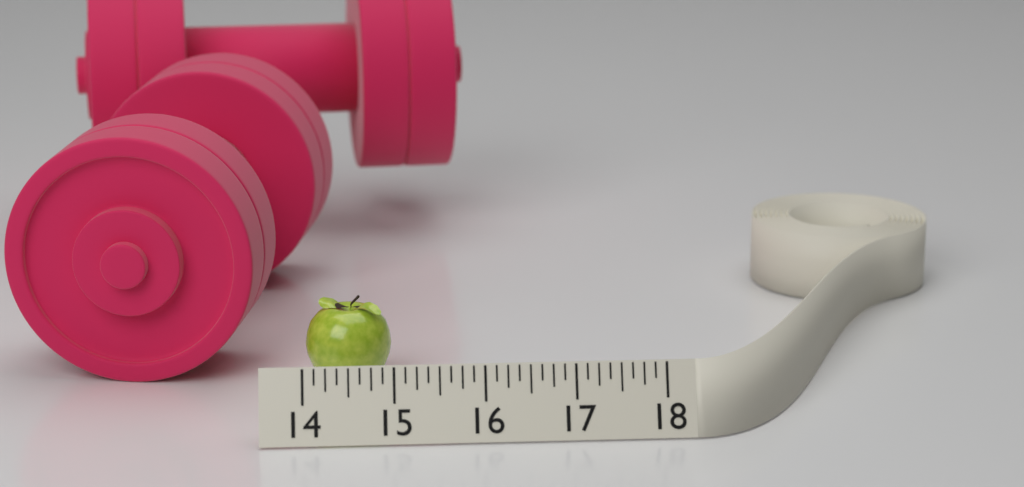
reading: 15.000 (no unit)
